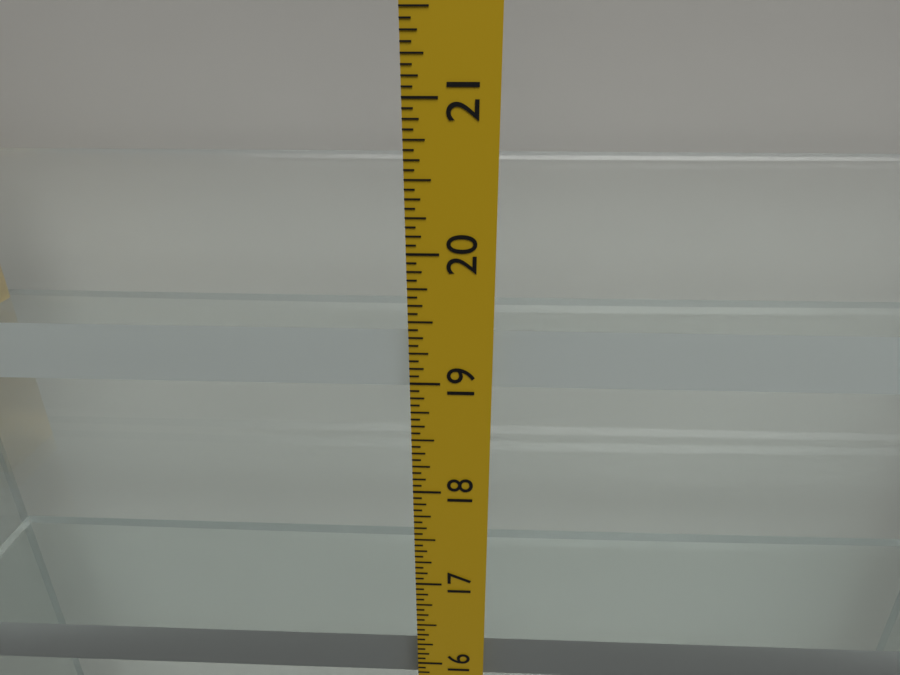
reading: 19.3750 in
